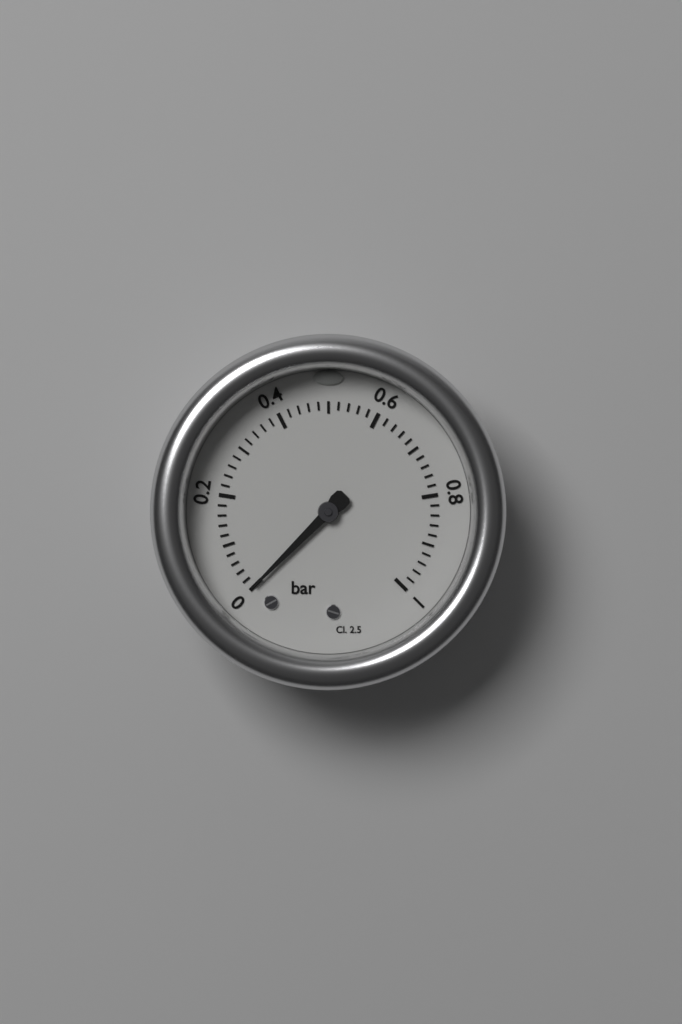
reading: 0.00 bar
